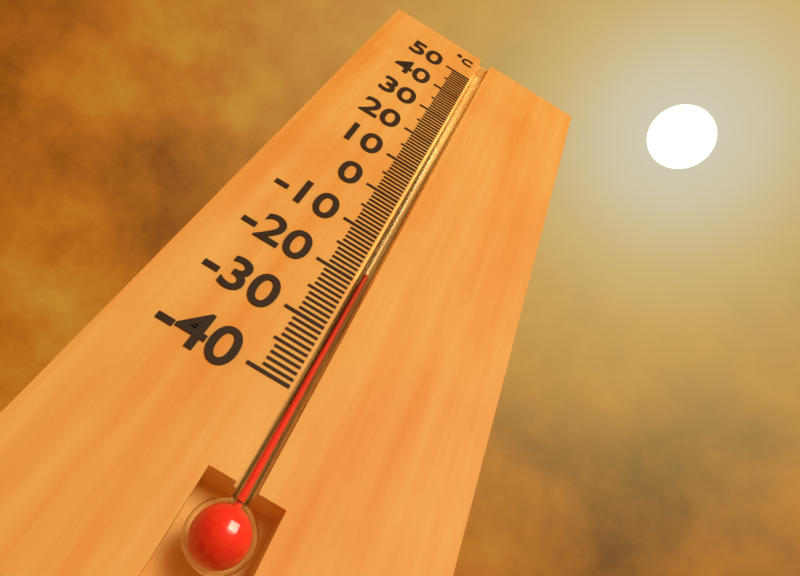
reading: -18 °C
